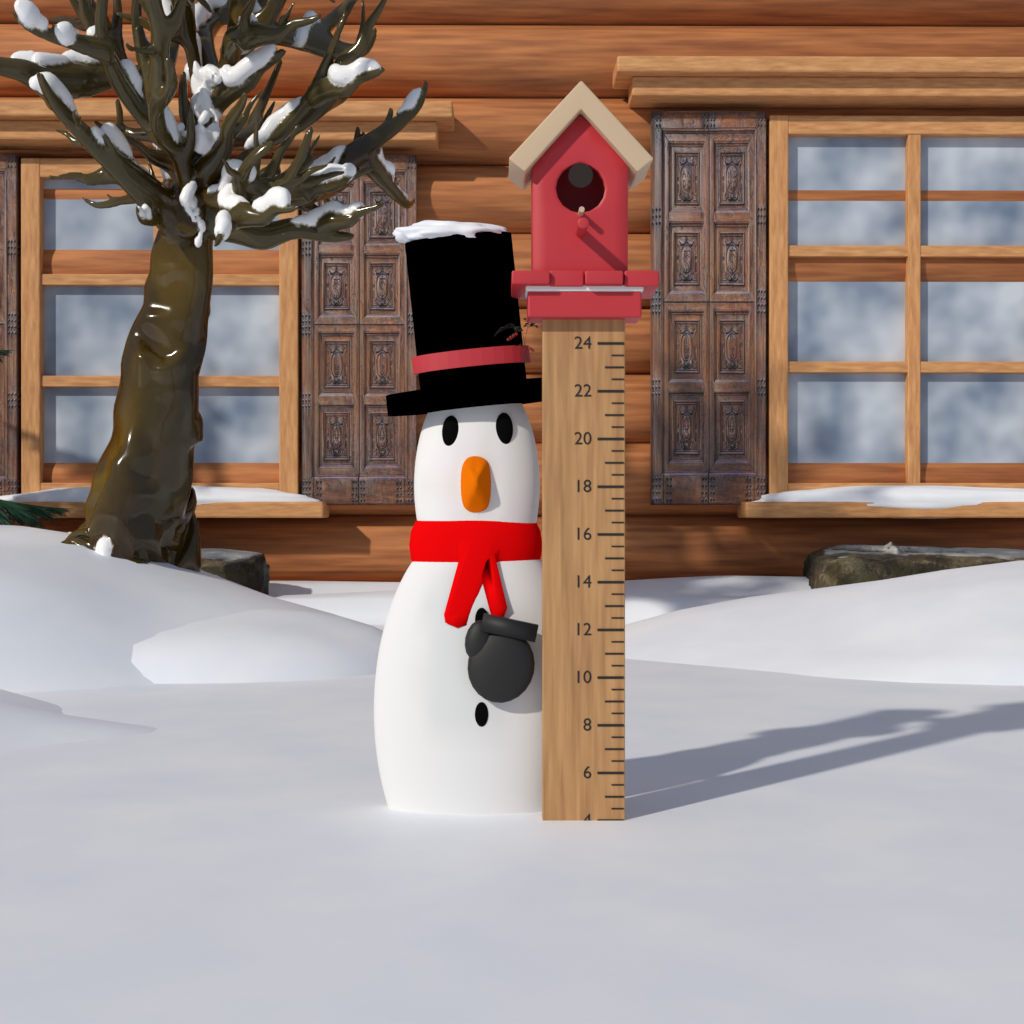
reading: 4.0 (no unit)
